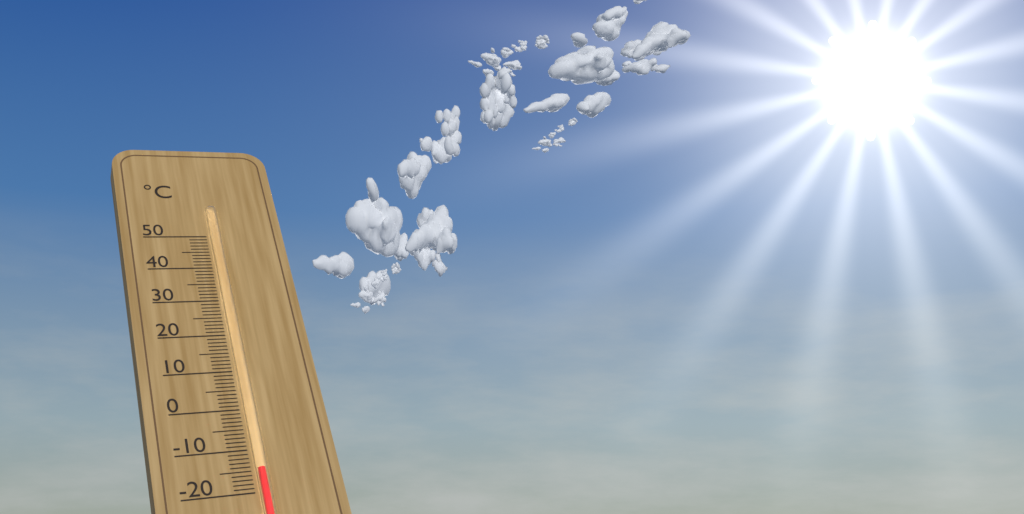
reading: -15 °C
